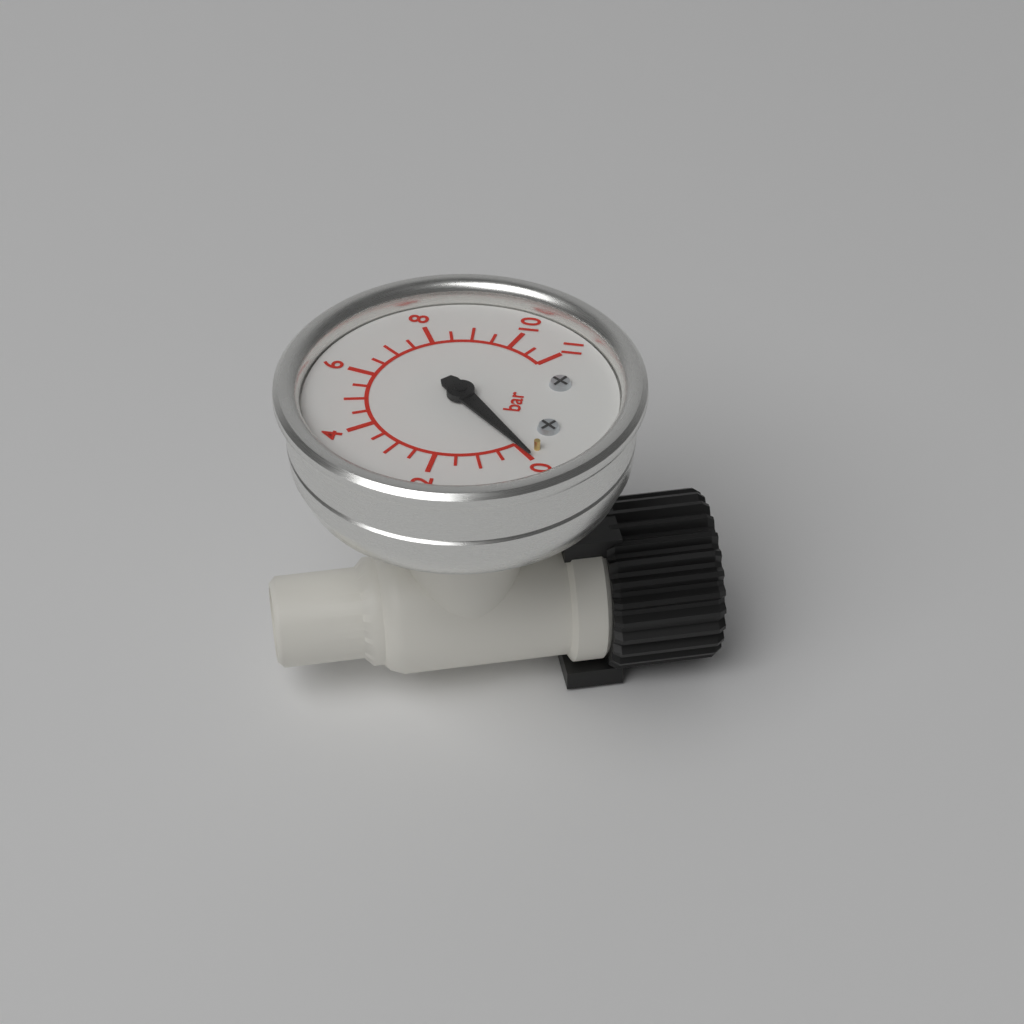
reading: 0.0 bar
